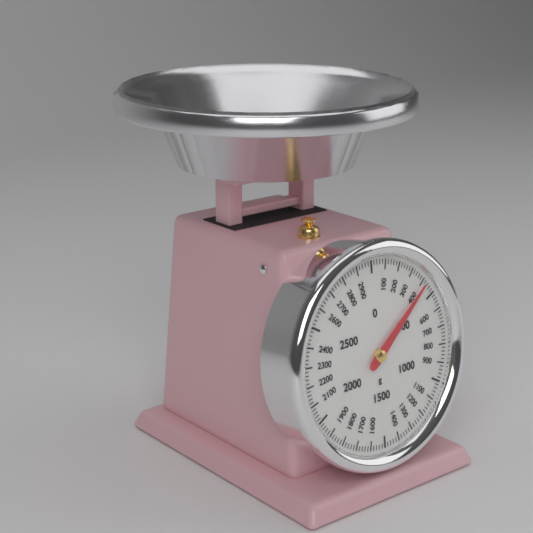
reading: 420 g
